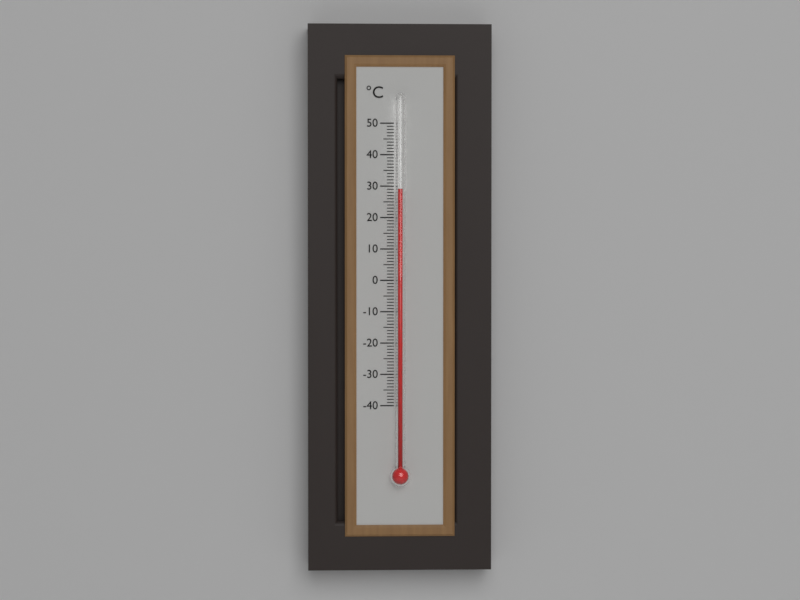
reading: 29 °C
